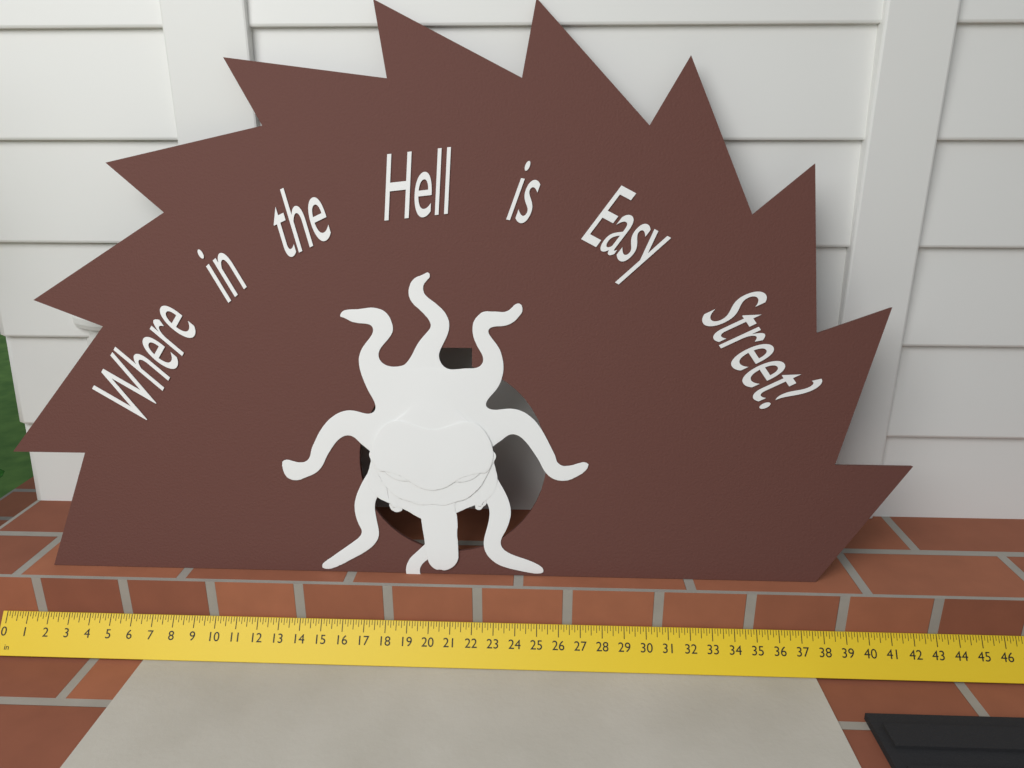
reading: 42.000 in
